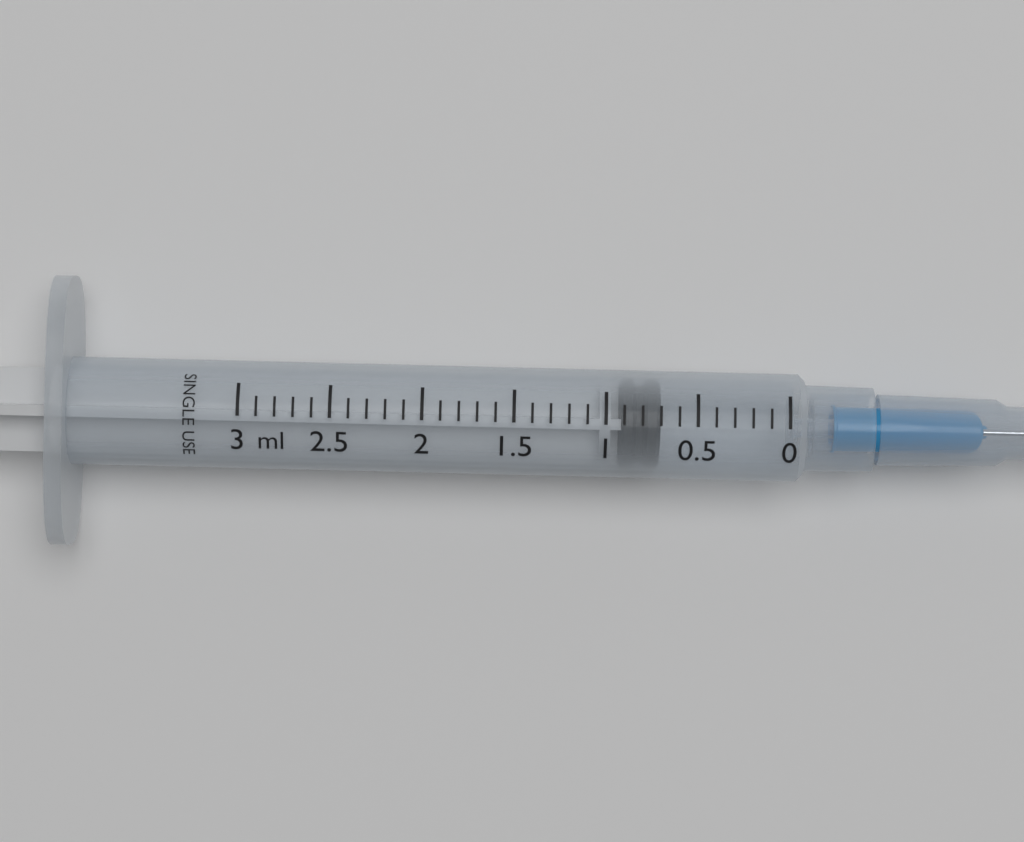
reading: 0.7 ml
